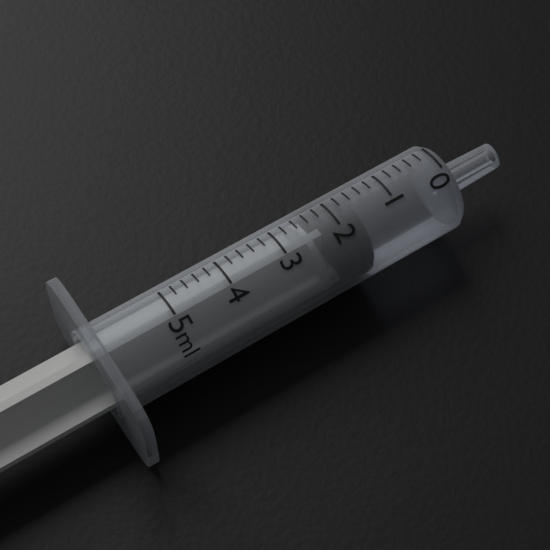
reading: 1.6 ml
